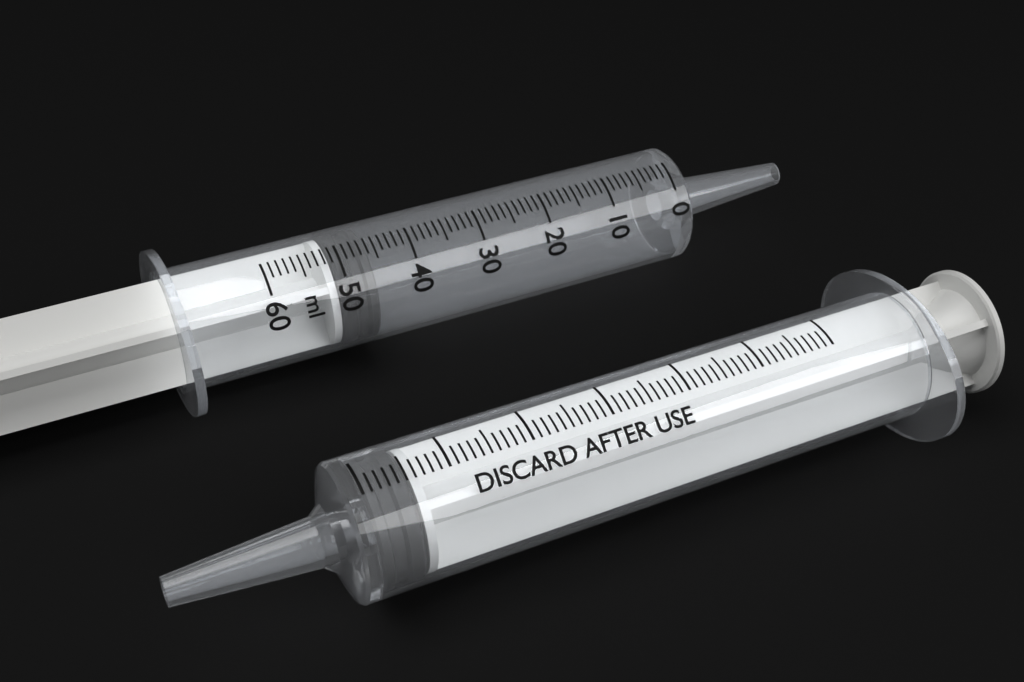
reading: 46 ml
